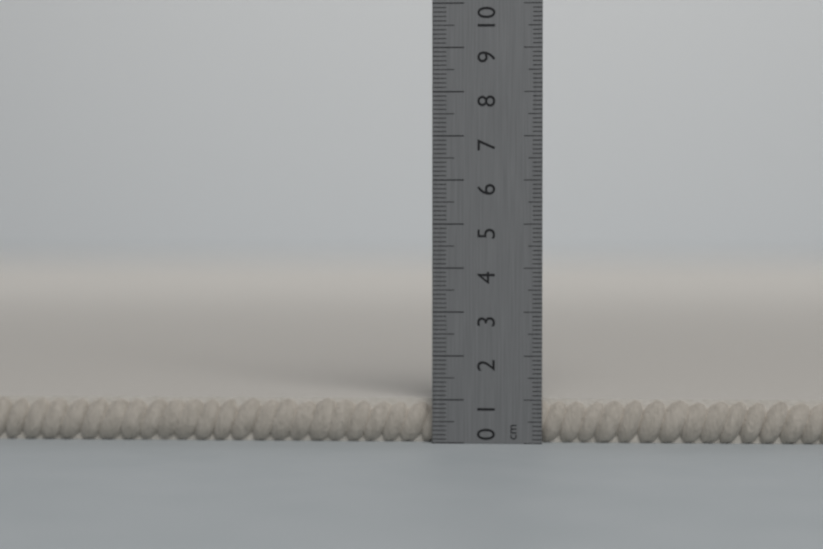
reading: 1.0 cm
